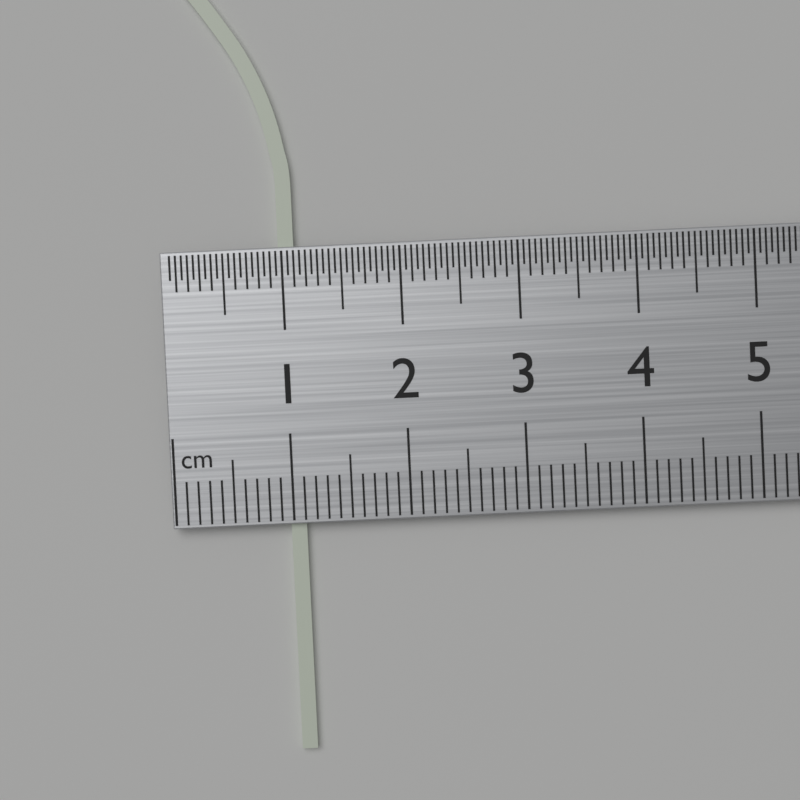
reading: 1.1 cm
